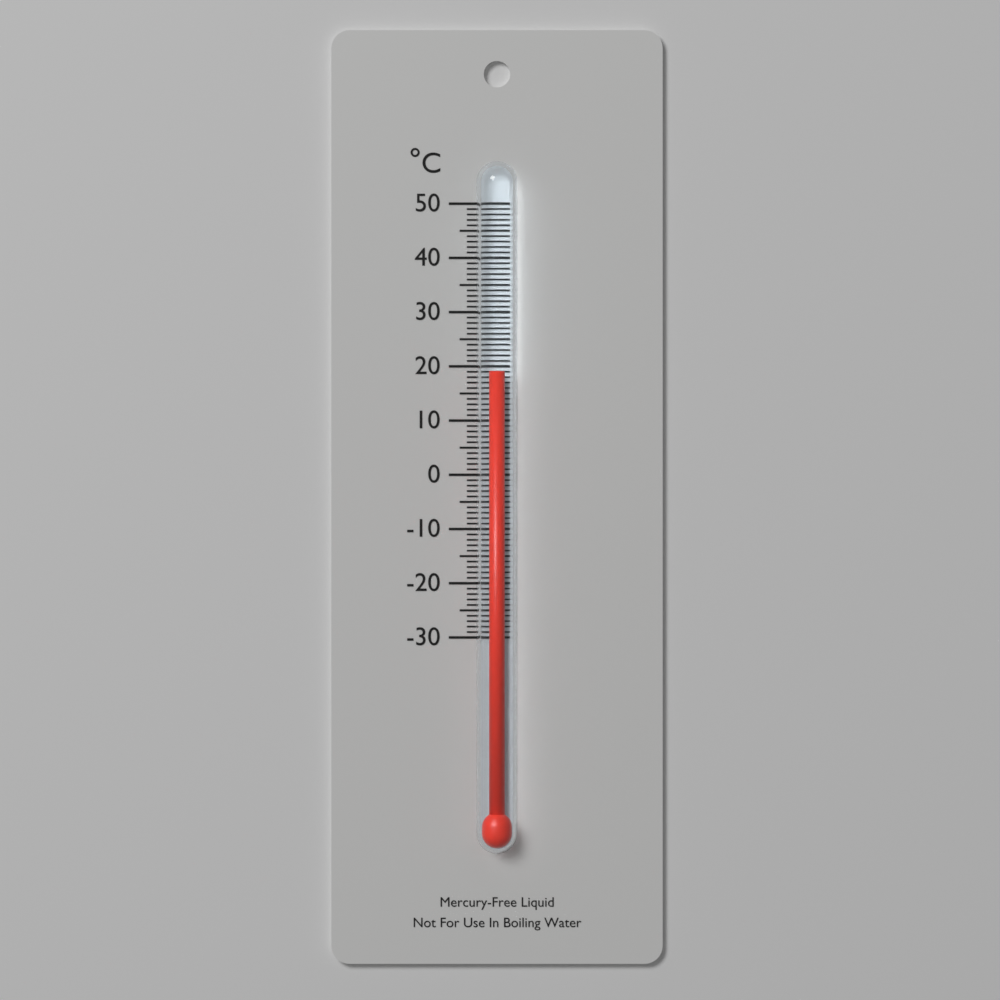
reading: 19 °C
